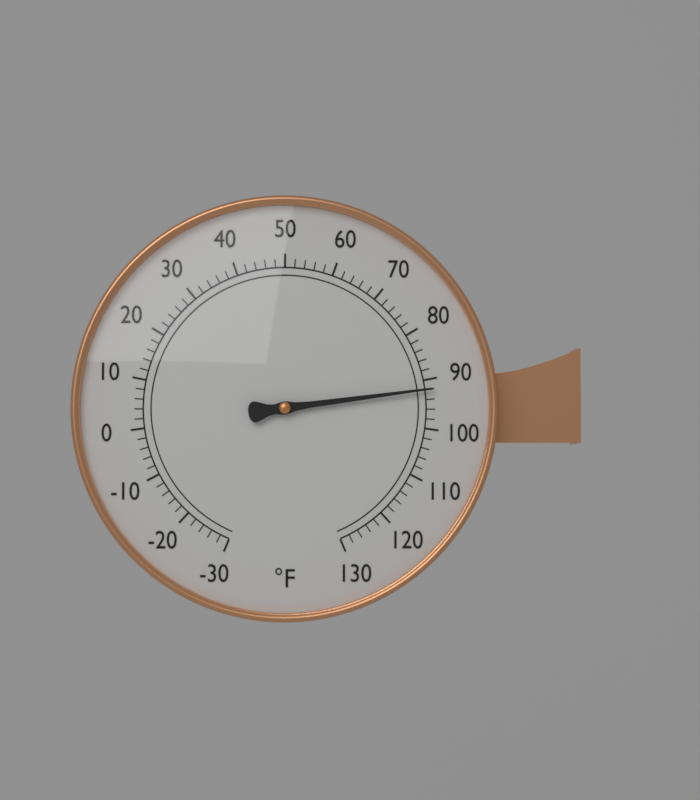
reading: 92 °F
